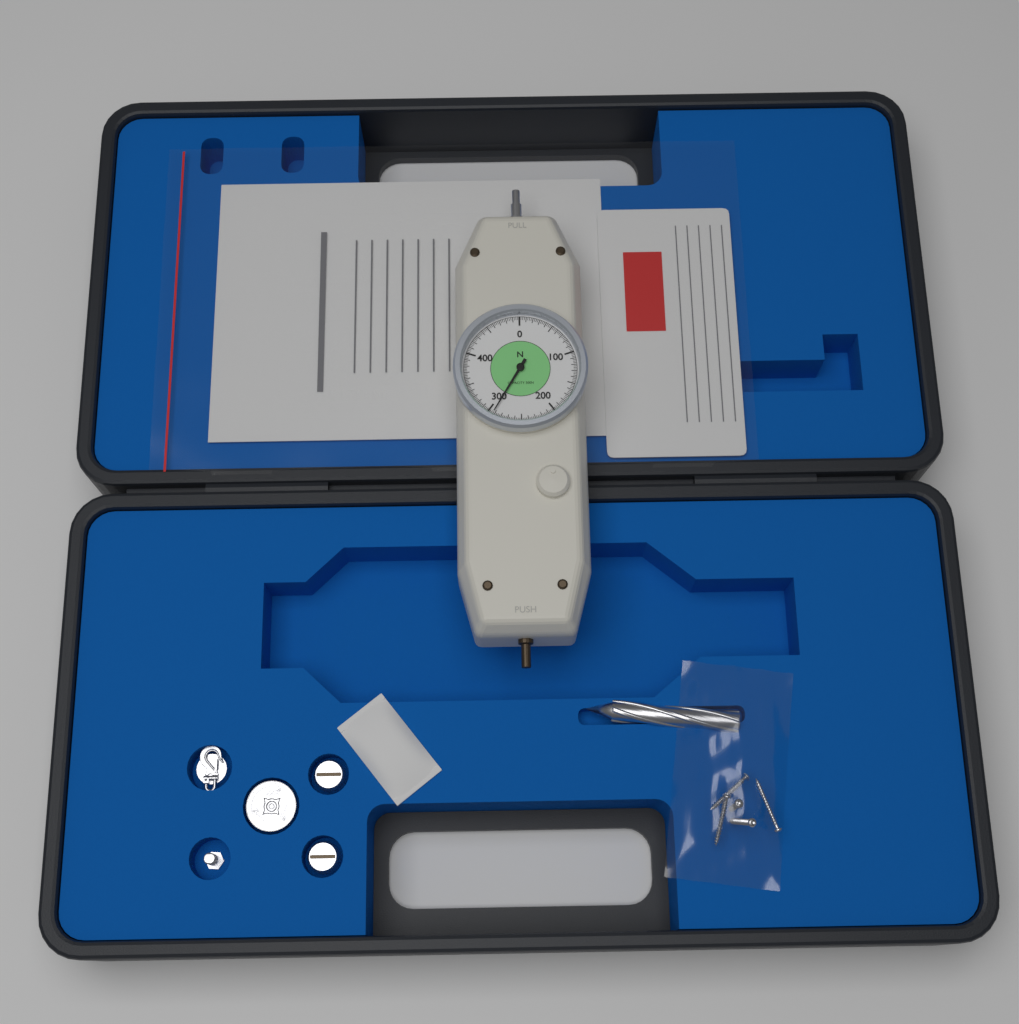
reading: 292.5 N
